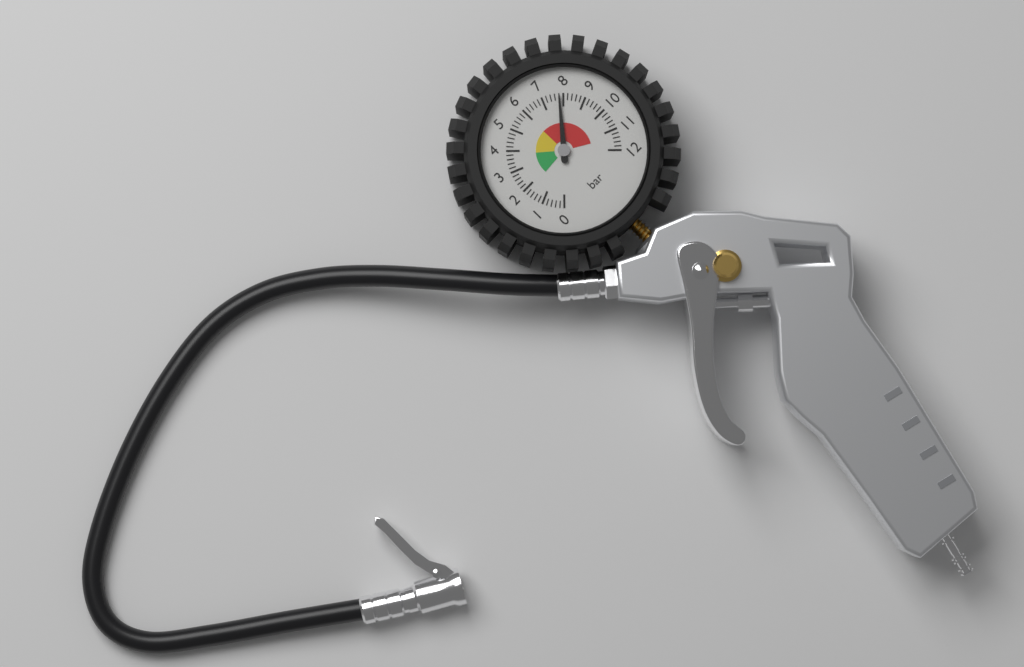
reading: 7.8 bar
